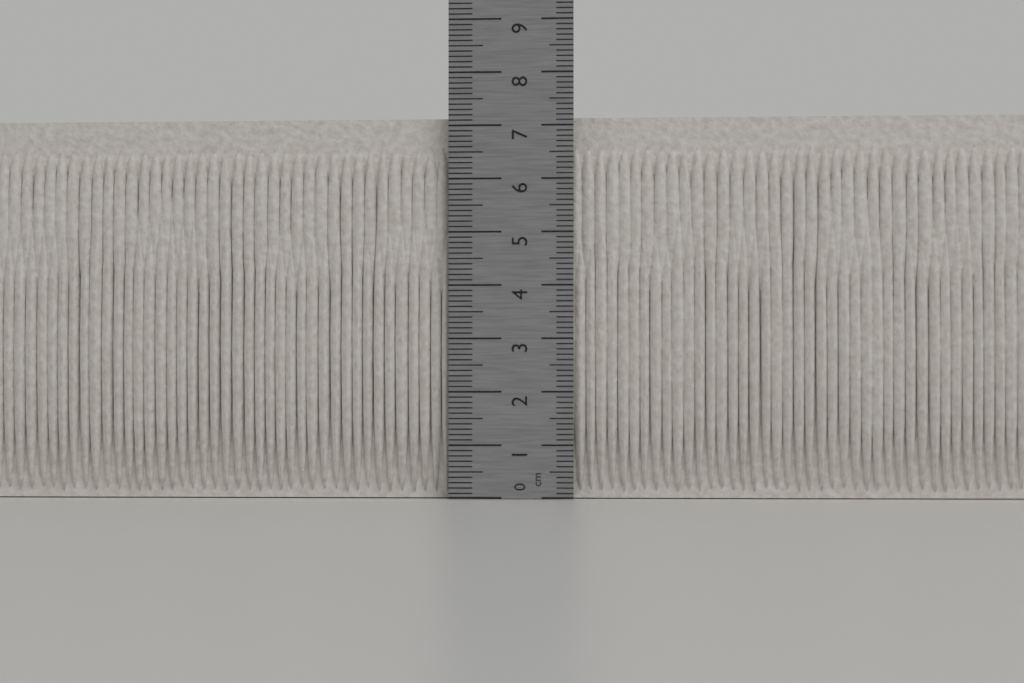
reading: 7.2 cm
